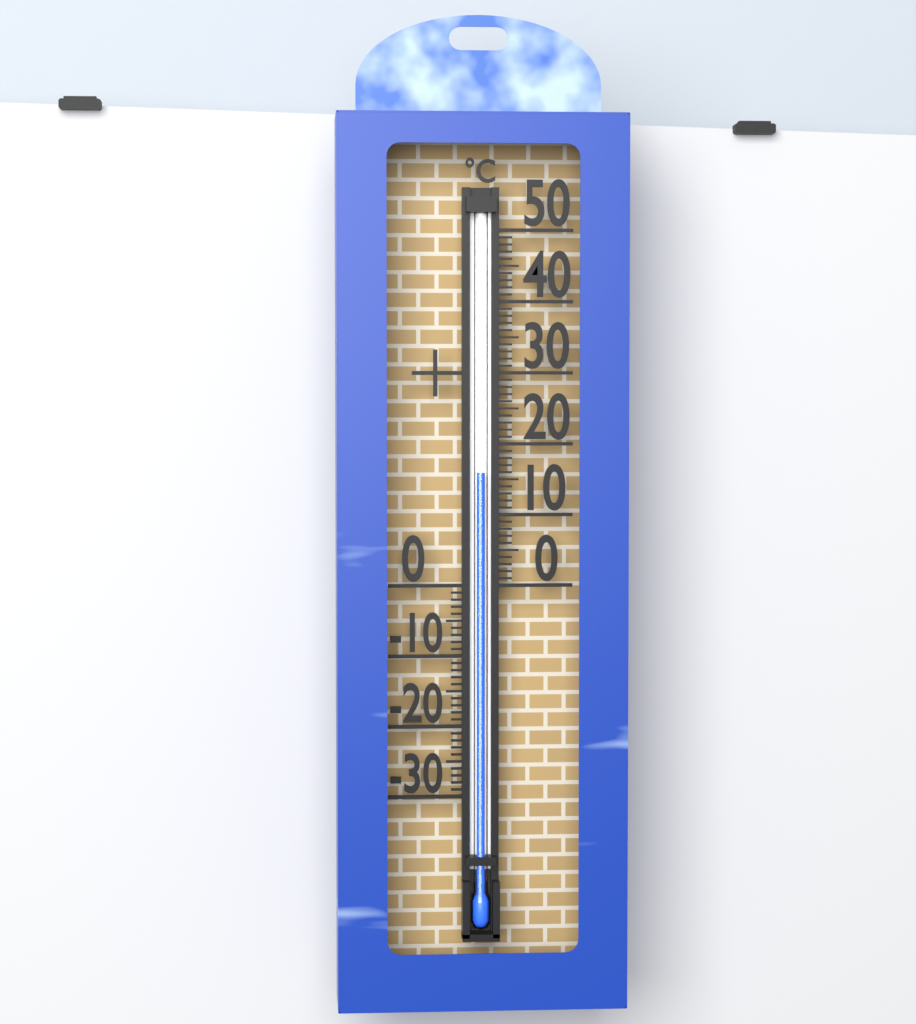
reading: 16 °C
